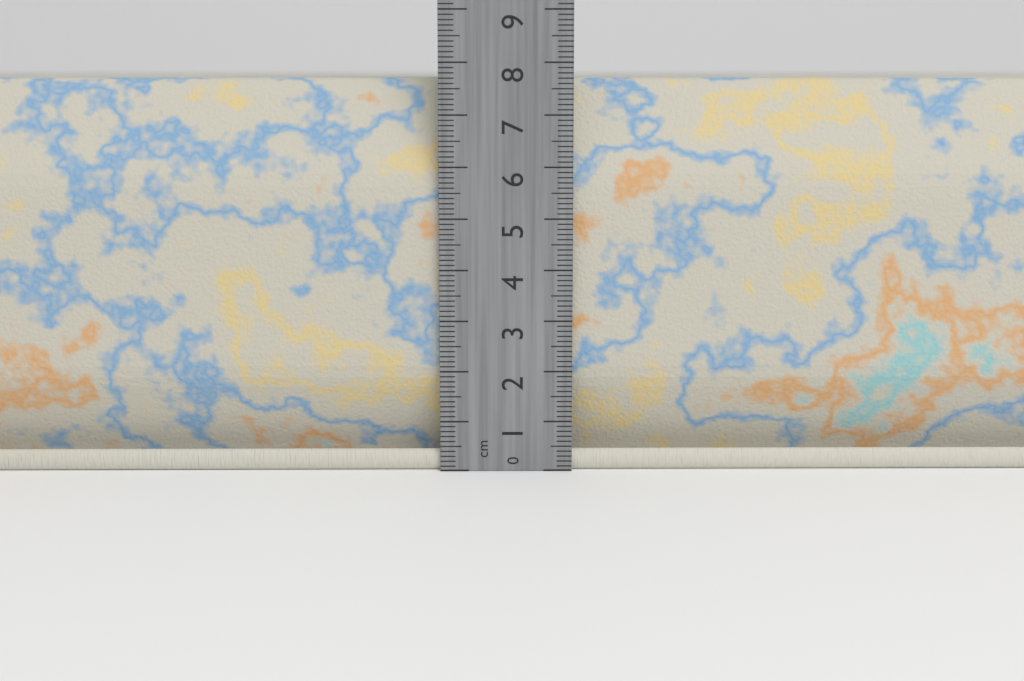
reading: 7.7 cm
